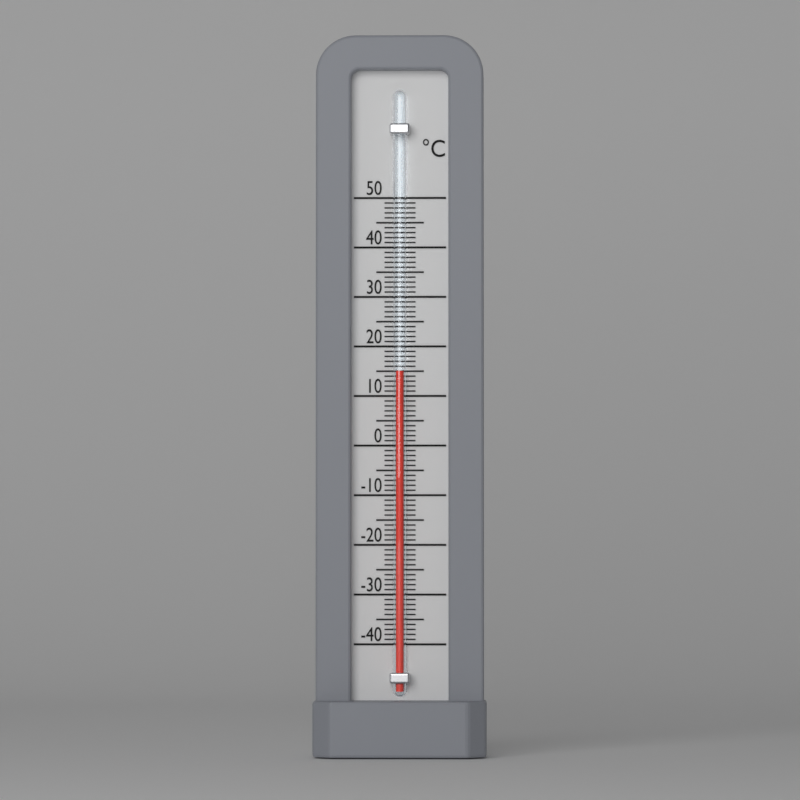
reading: 15 °C
